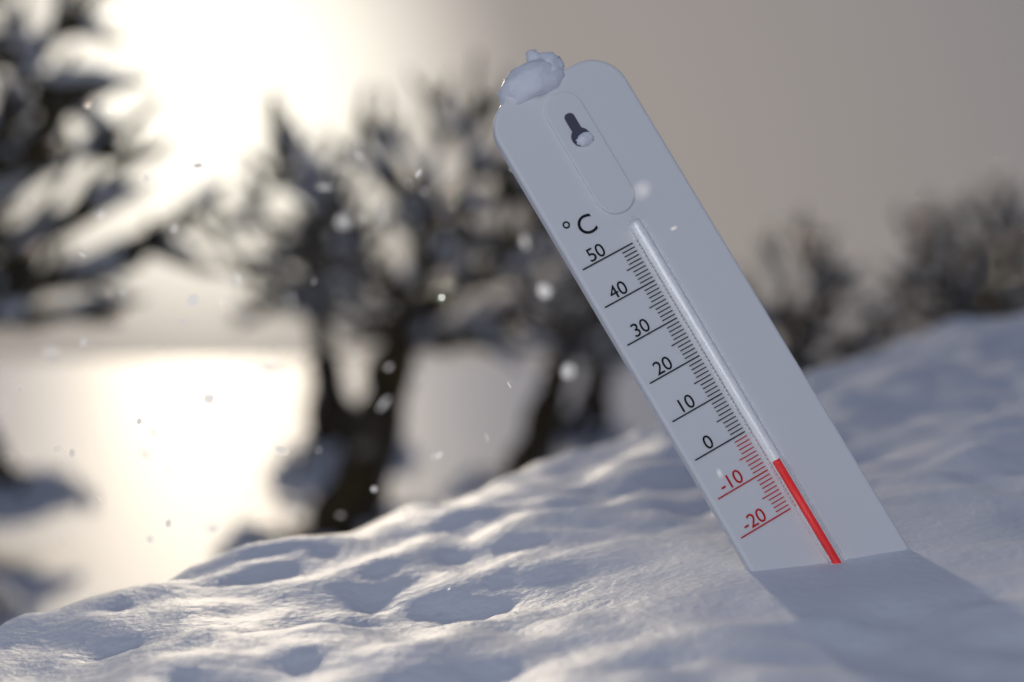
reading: -9 °C
